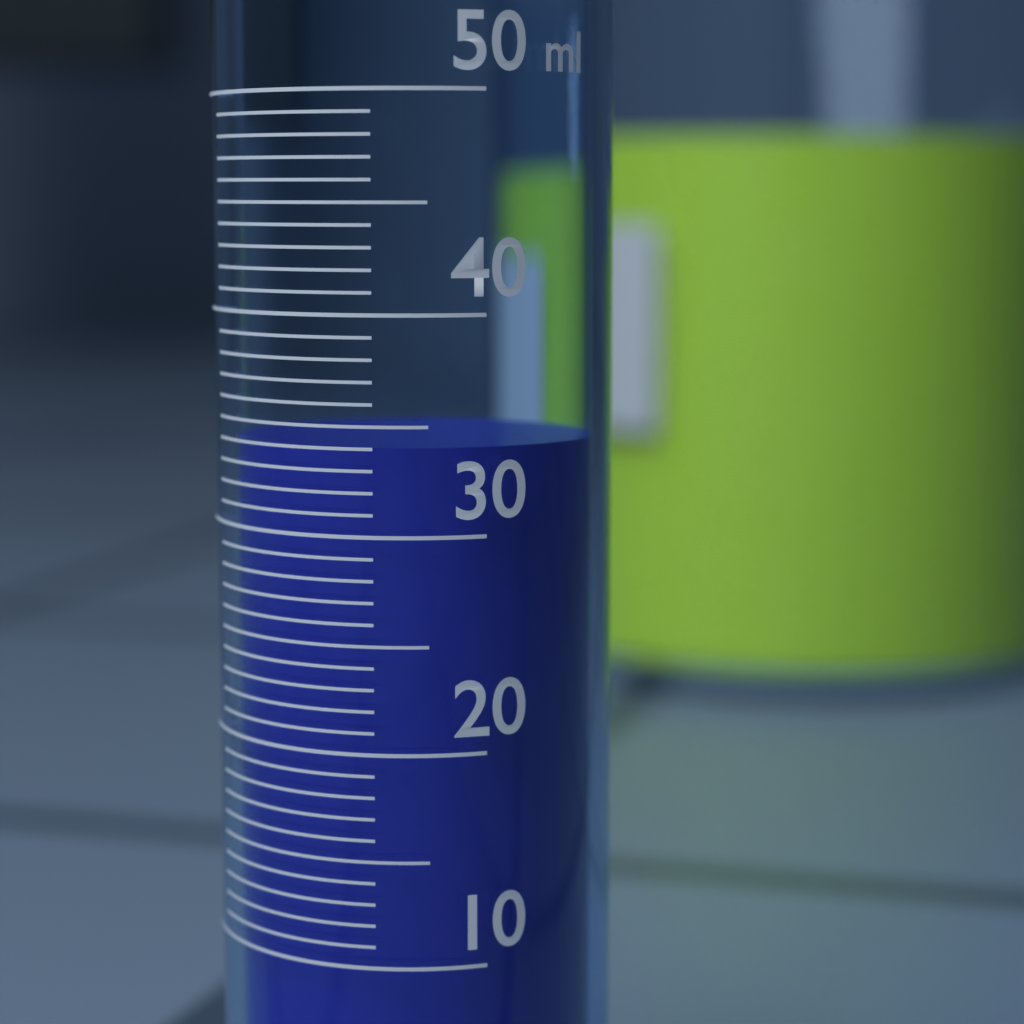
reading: 34 ml
